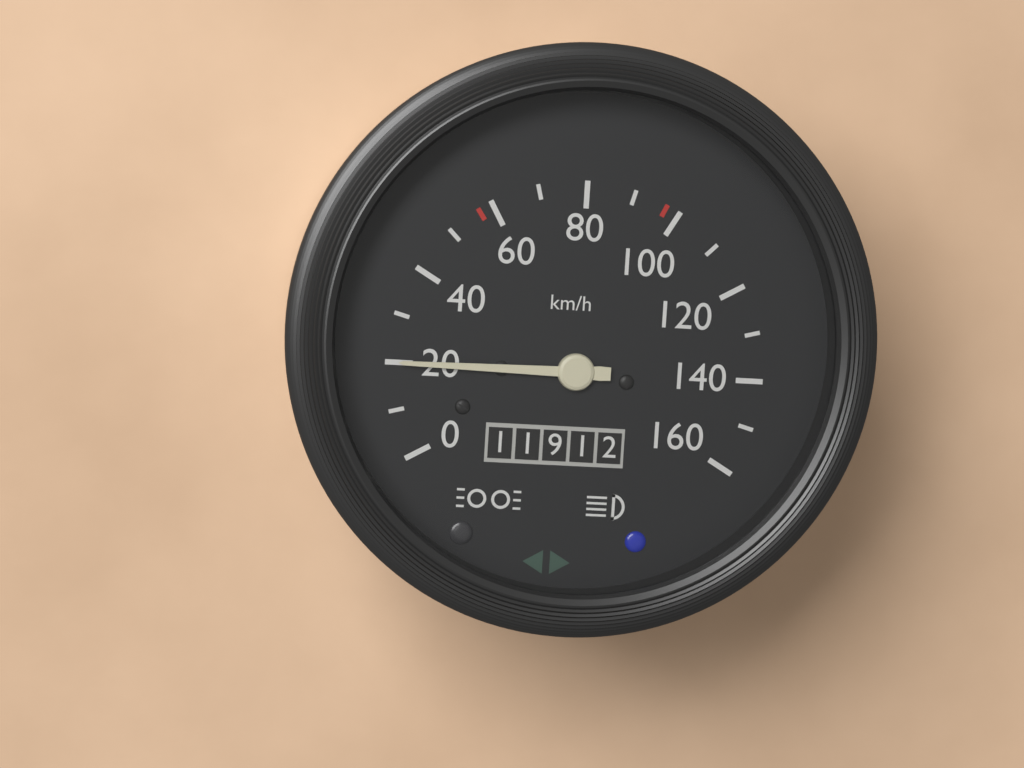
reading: 20 km/h
